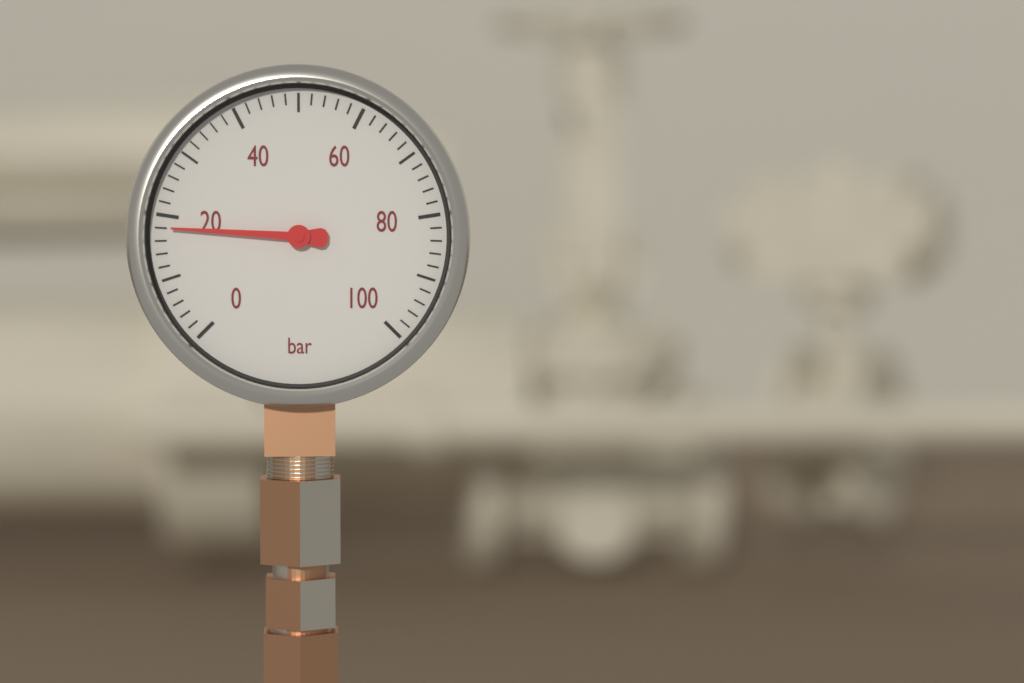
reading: 18 bar
